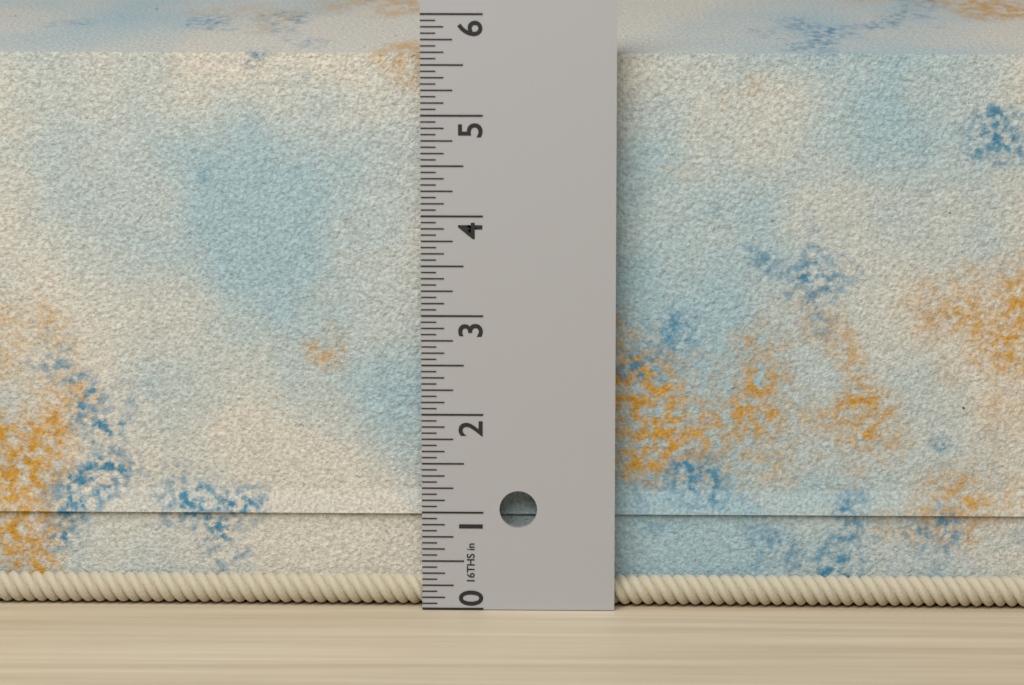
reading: 5.7500 in
